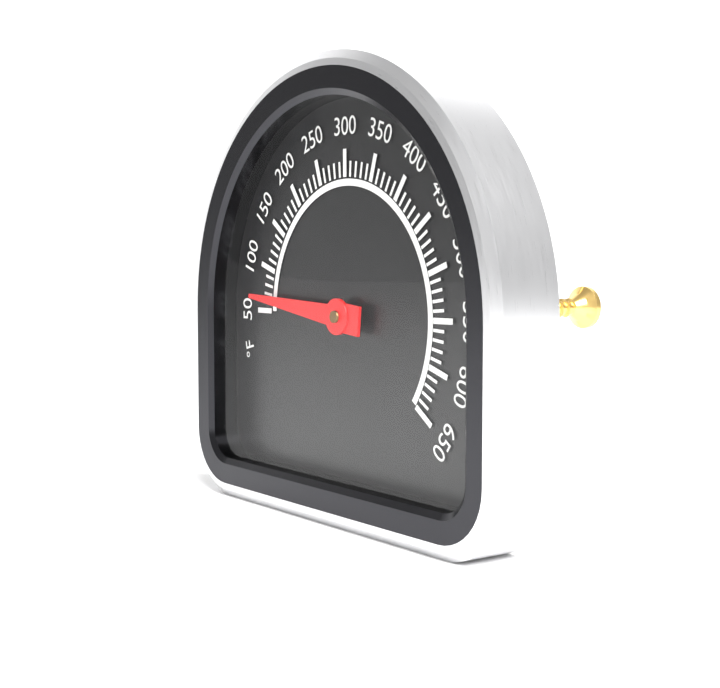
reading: 65 °F
